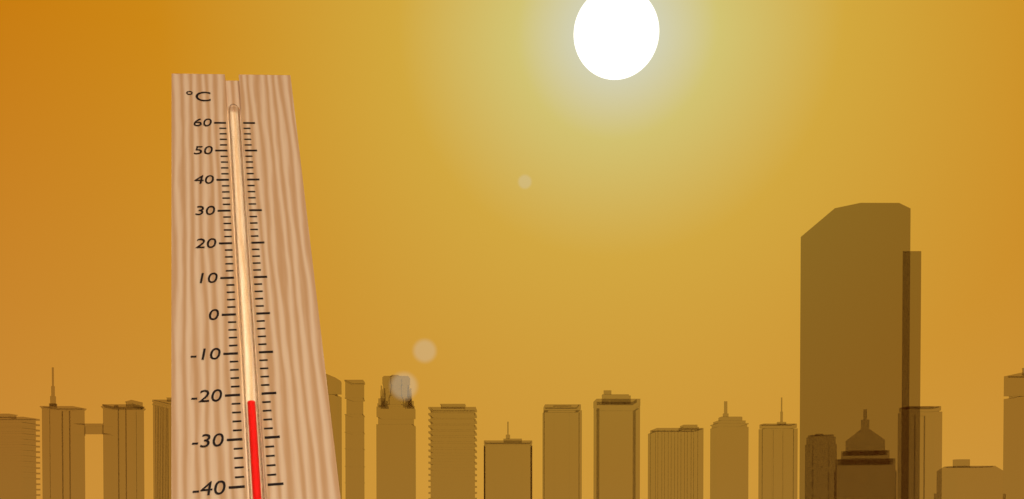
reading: -22 °C
